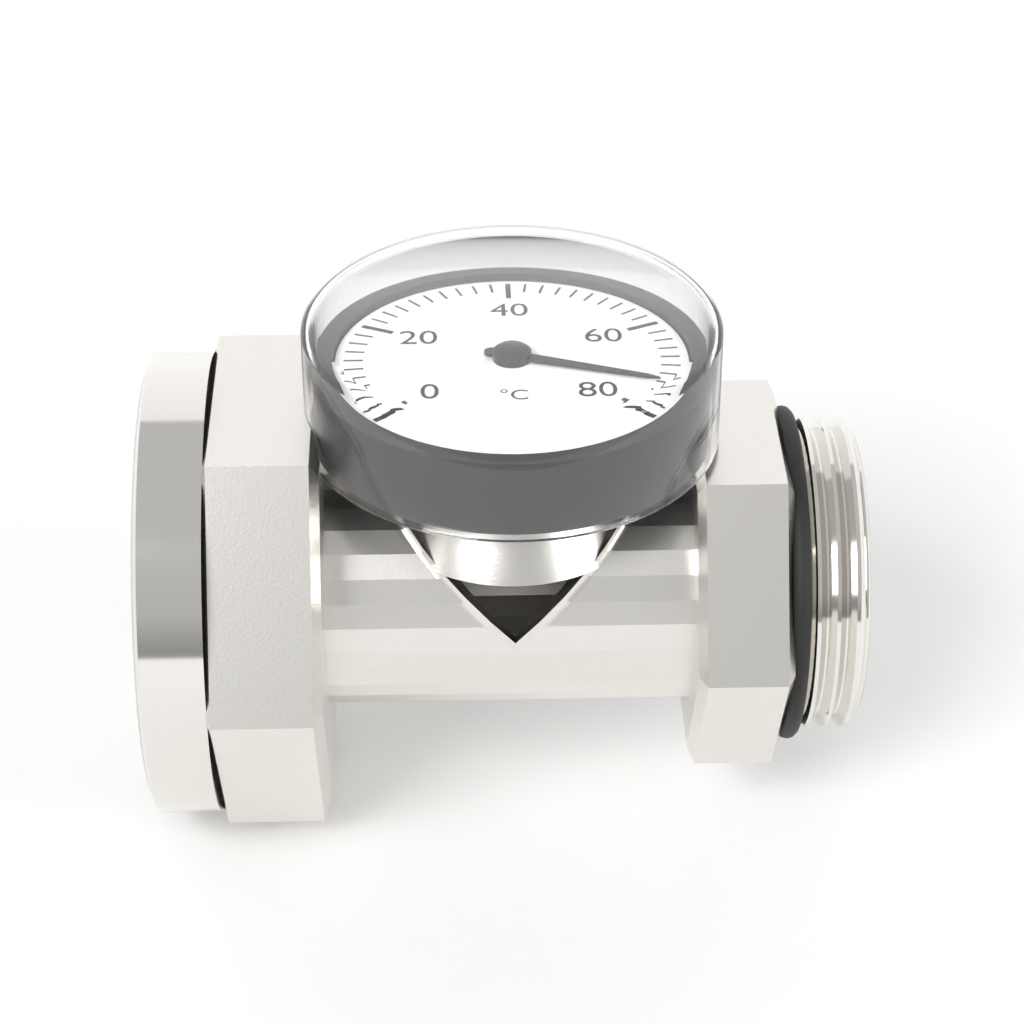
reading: 74 °C
